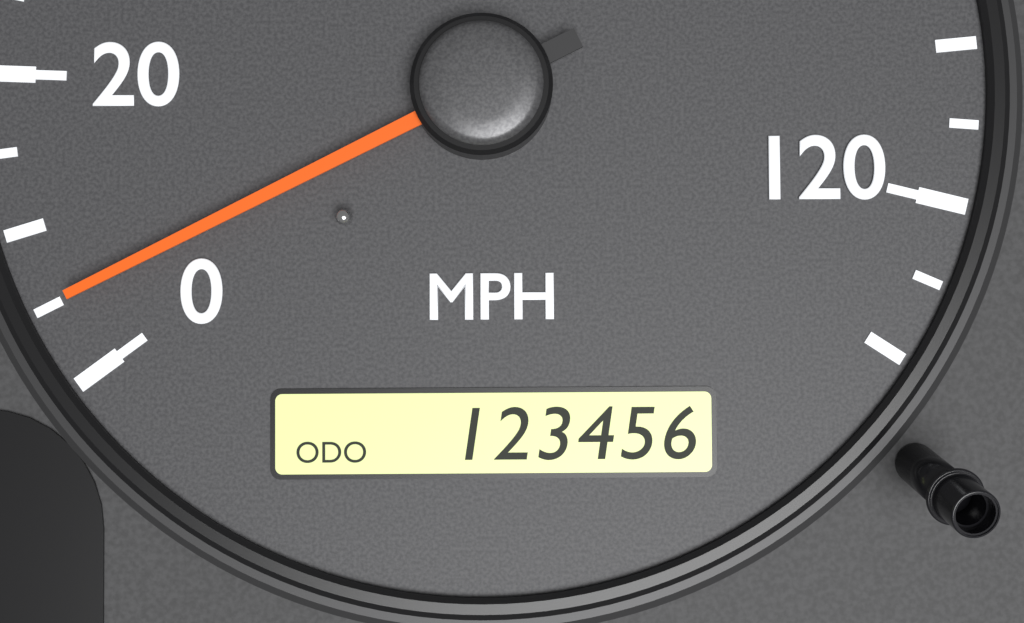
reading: 5 MPH
